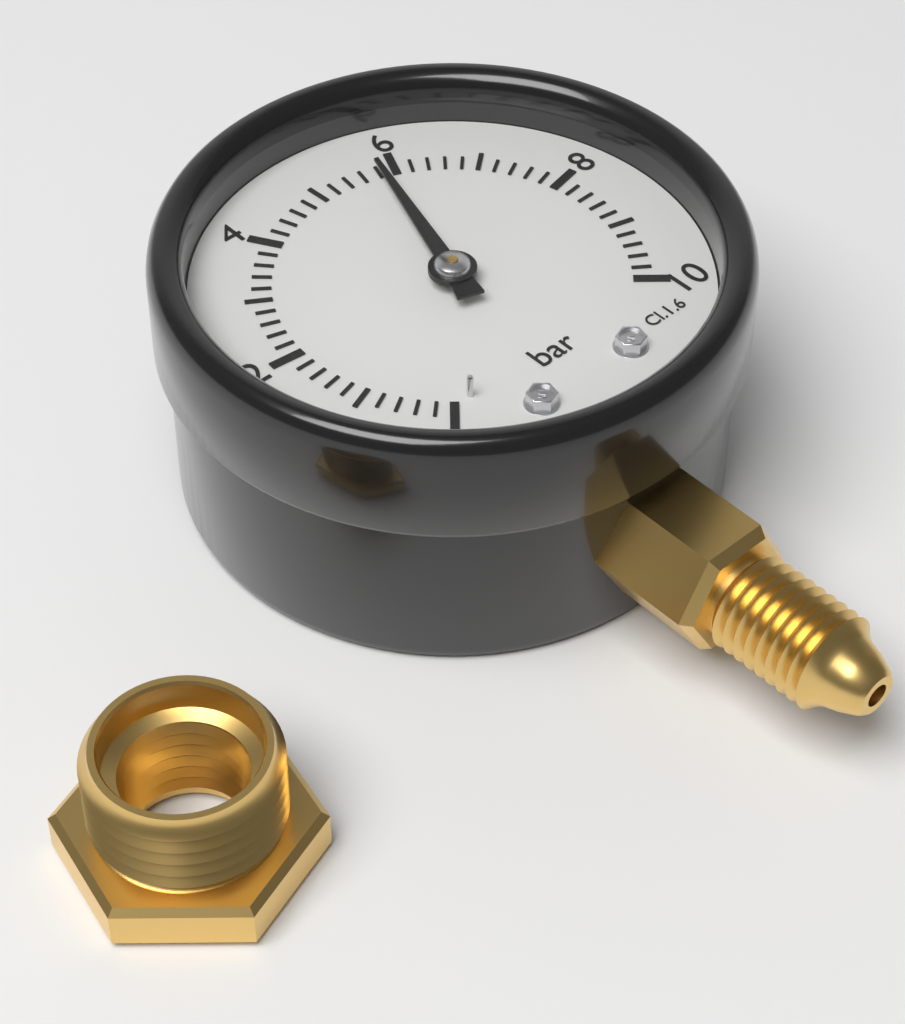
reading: 5.8 bar
